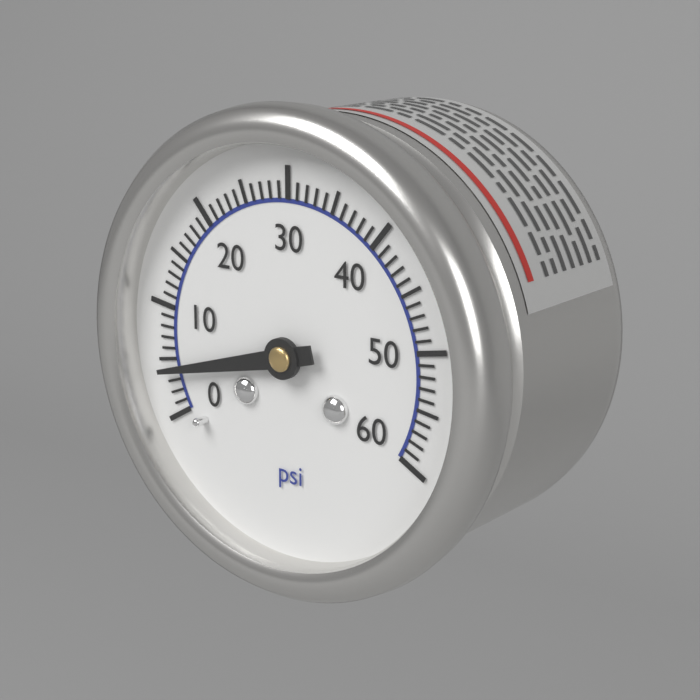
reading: 4 psi
